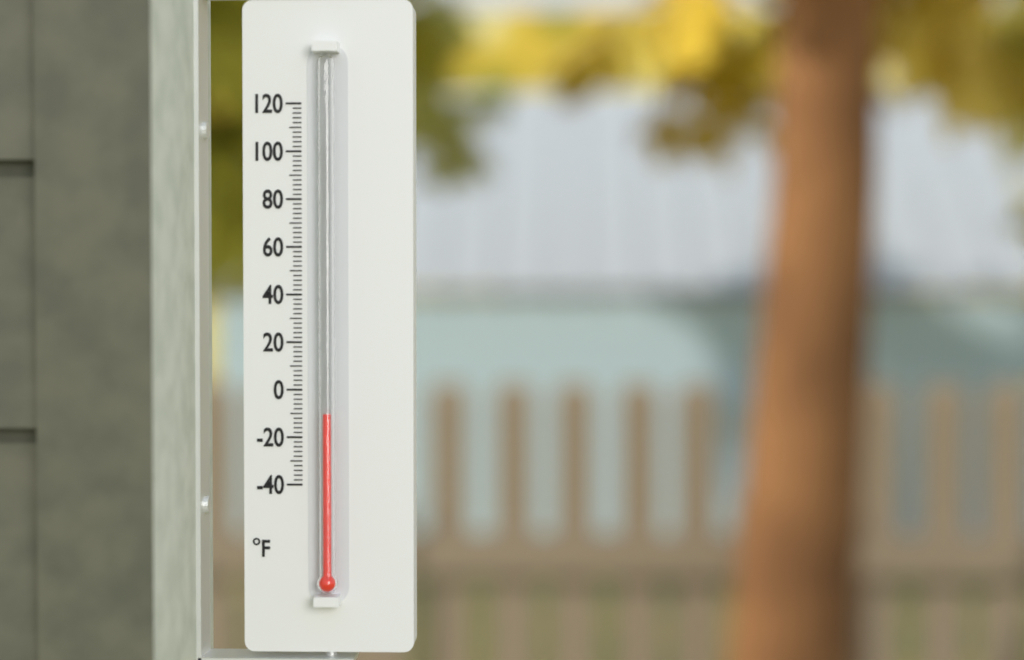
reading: -10 °F
